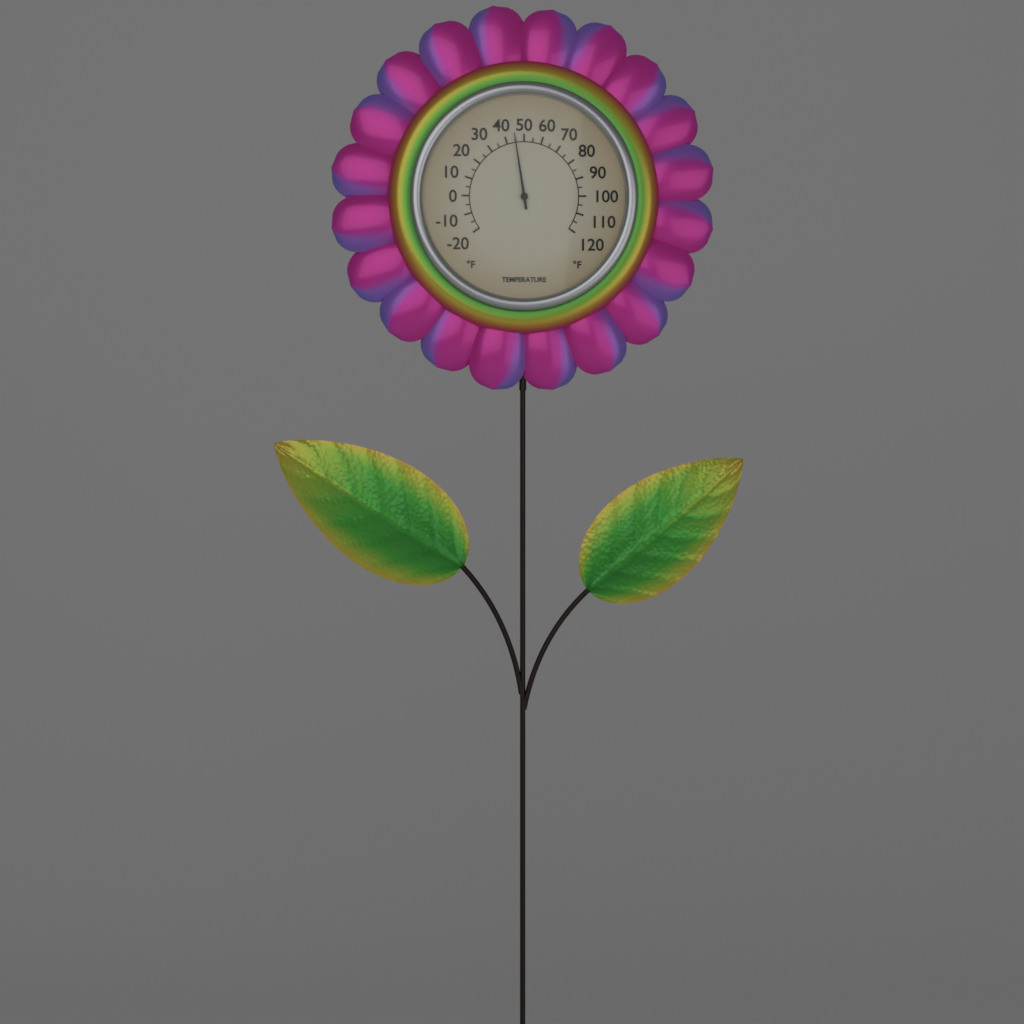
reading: 45 °F
